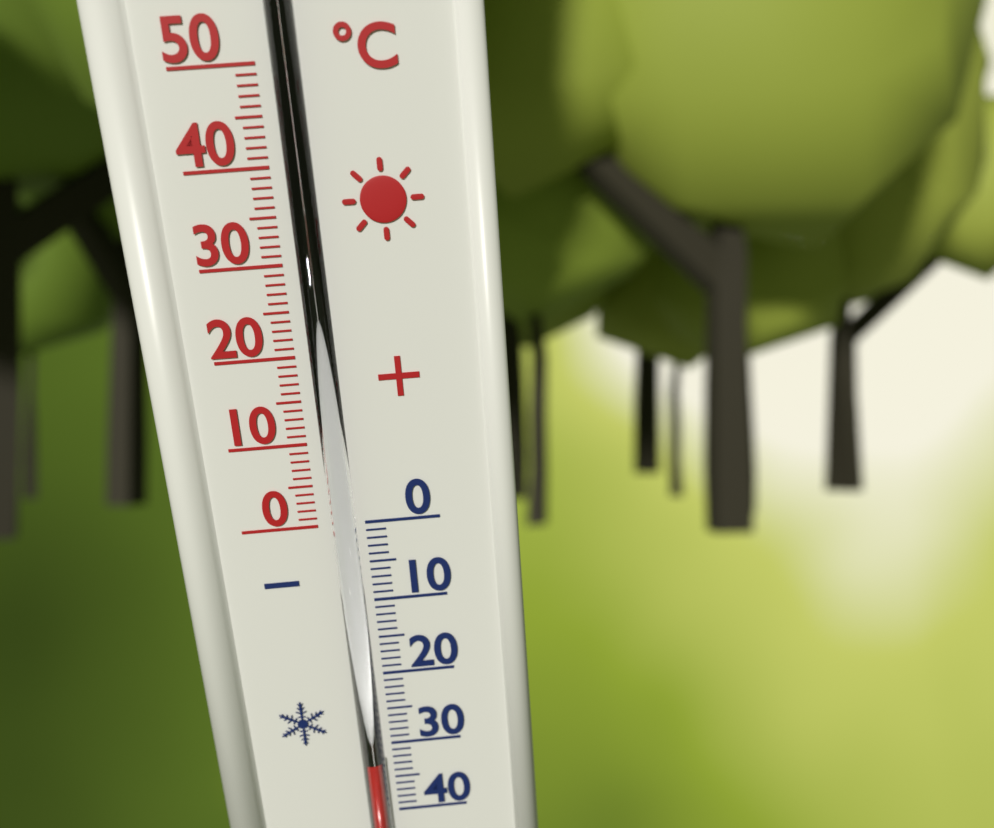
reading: -31 °C
